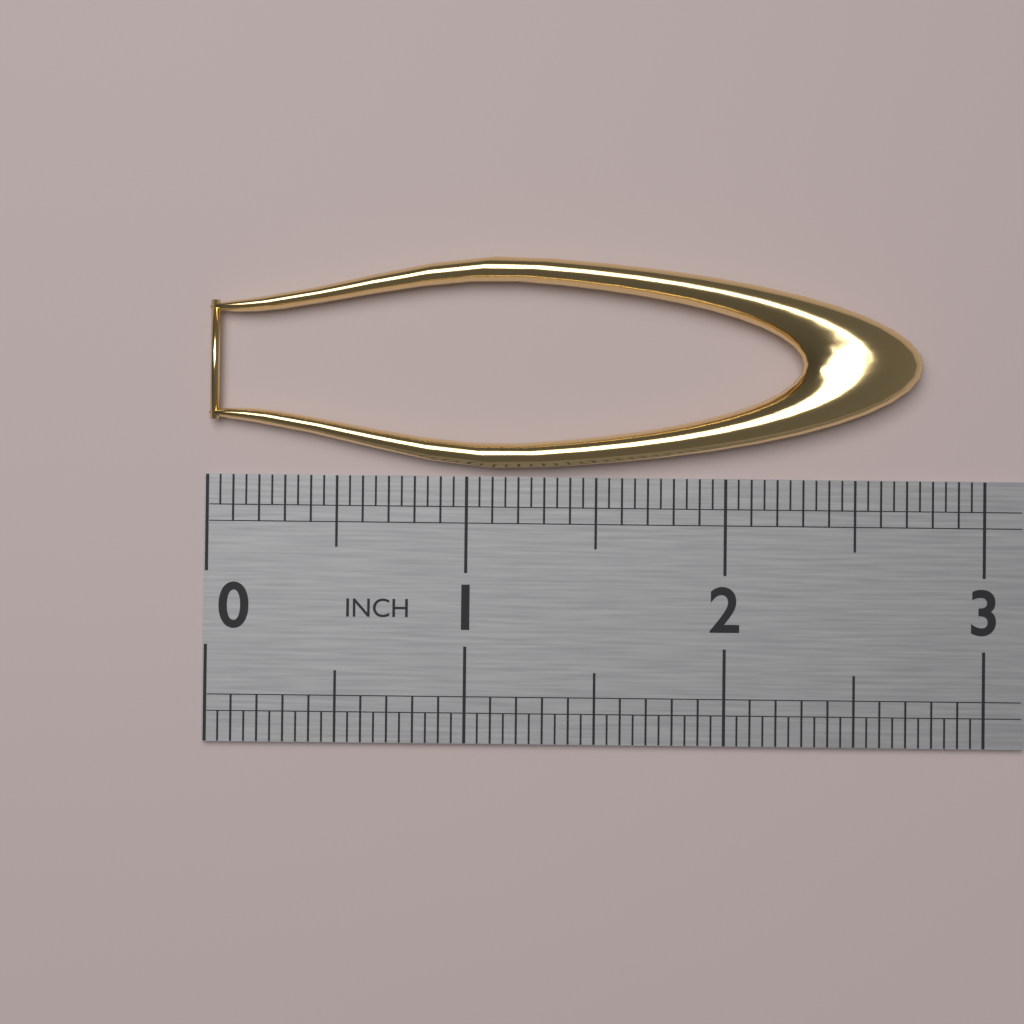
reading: 2.75 in
